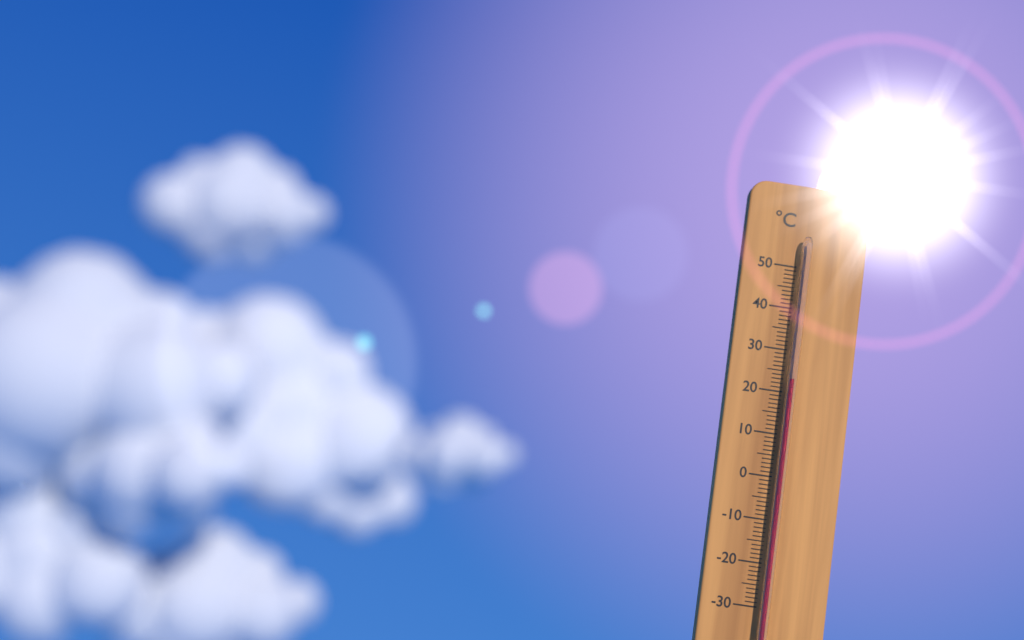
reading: 23 °C
